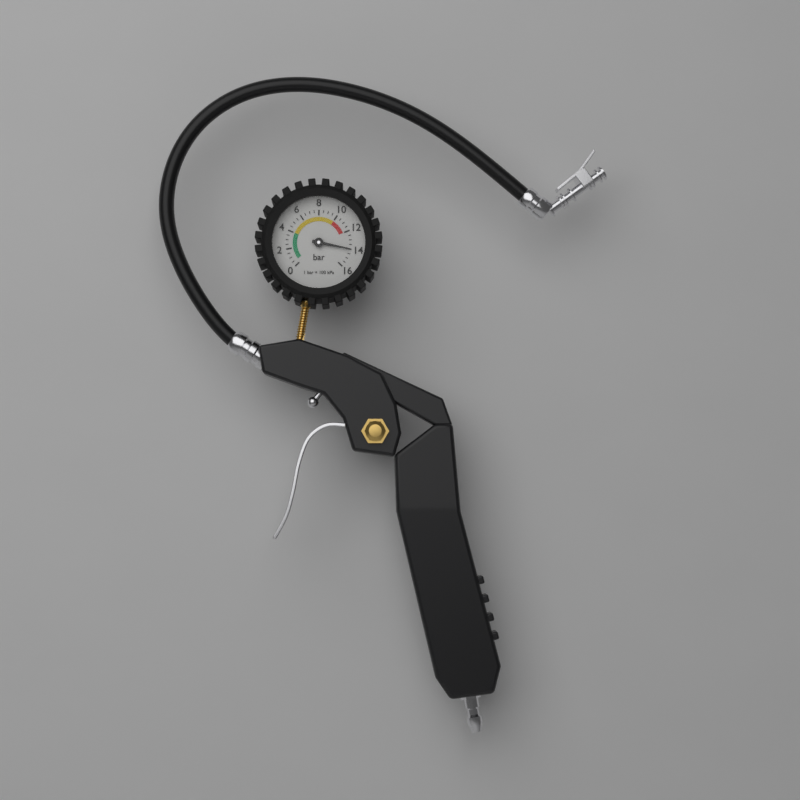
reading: 14.0 bar
